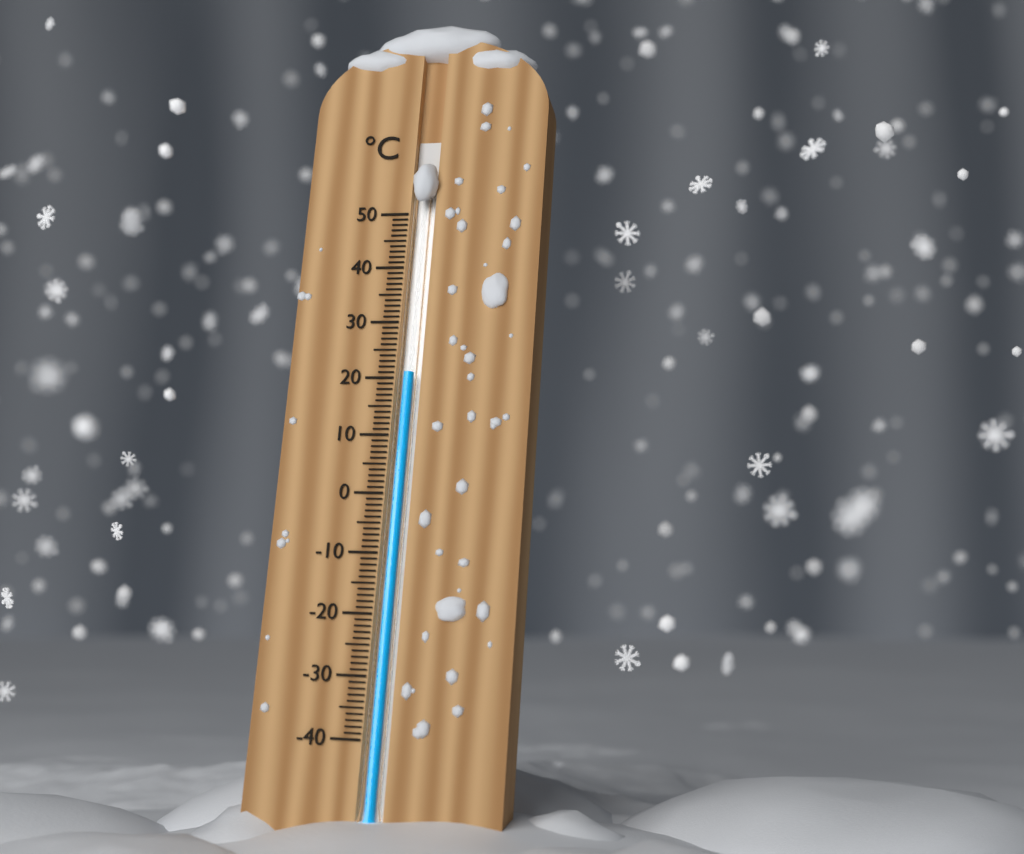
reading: 21 °C
